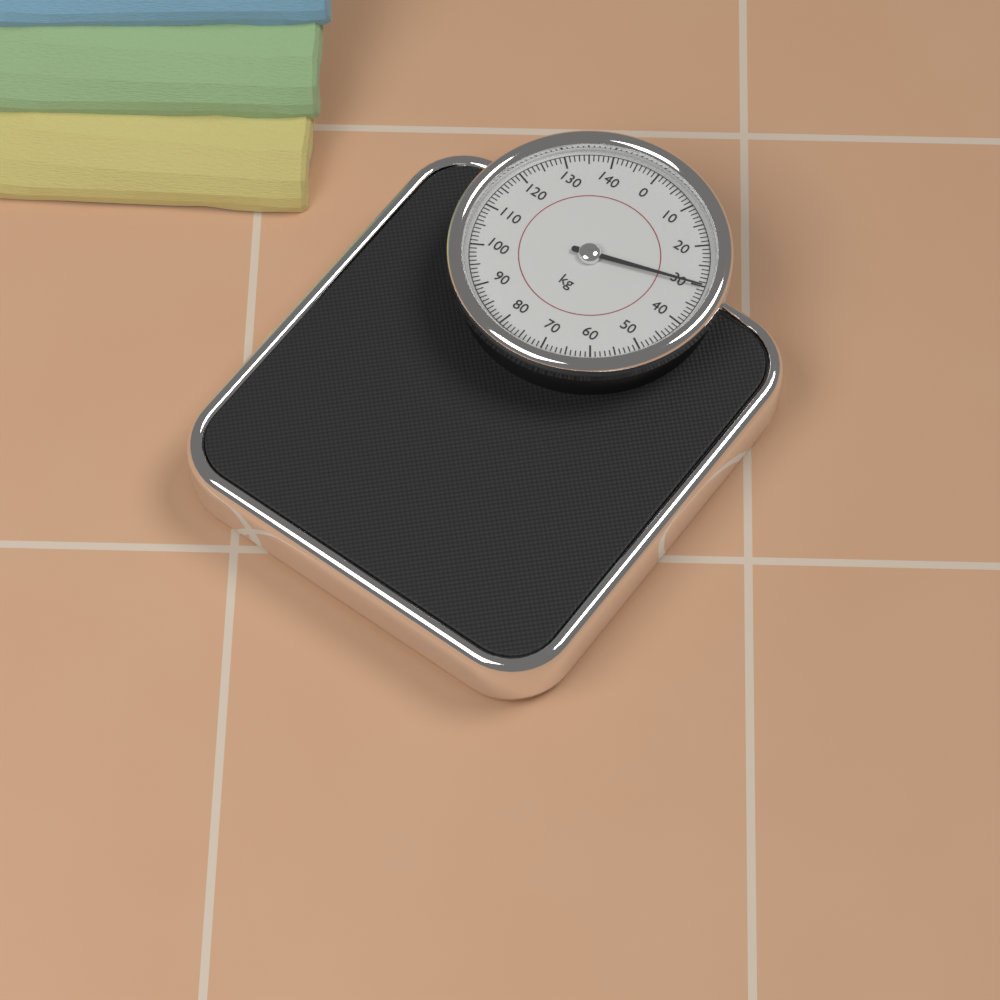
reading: 30 kg
